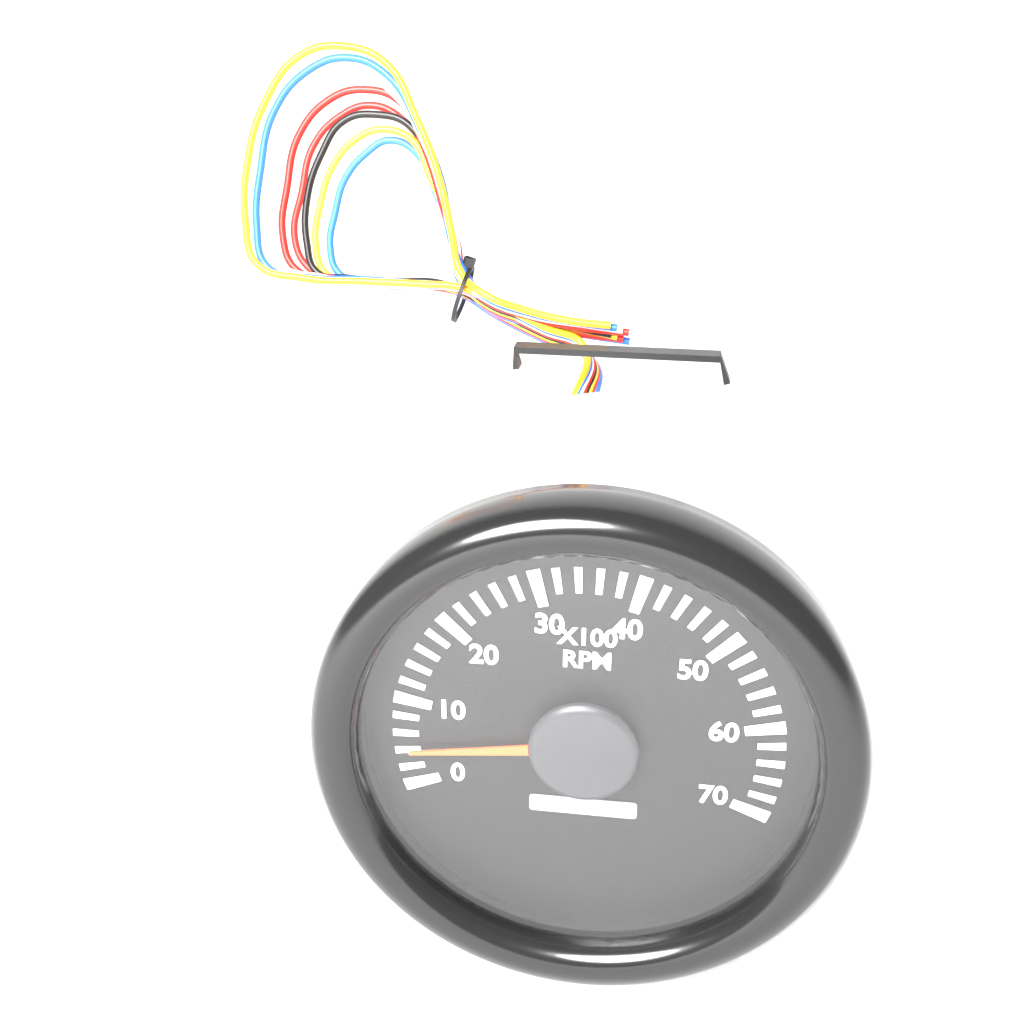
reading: 4 x100 RPM
